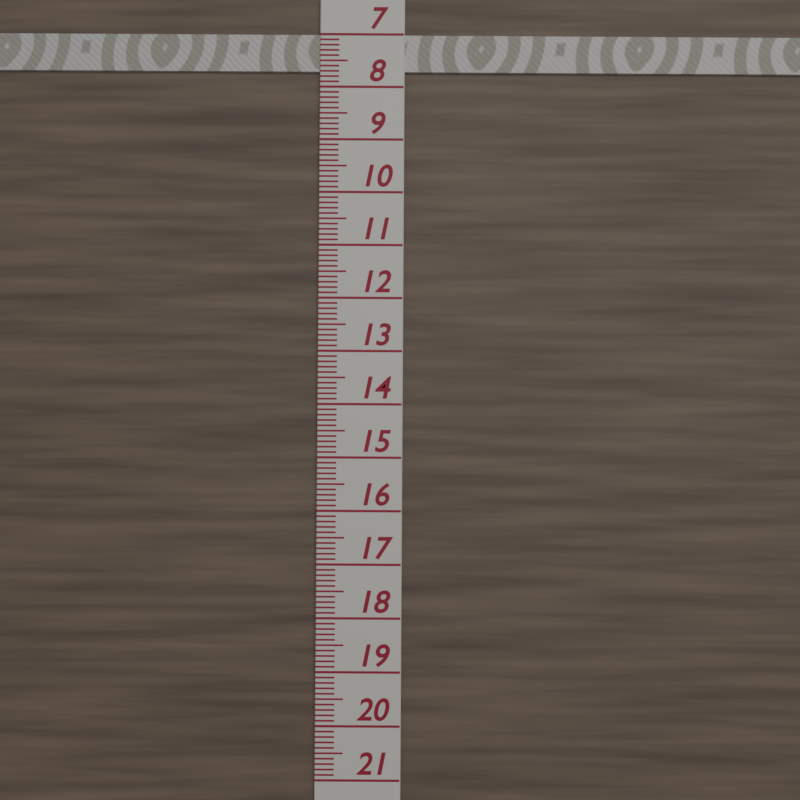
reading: 7.7 (no unit)
